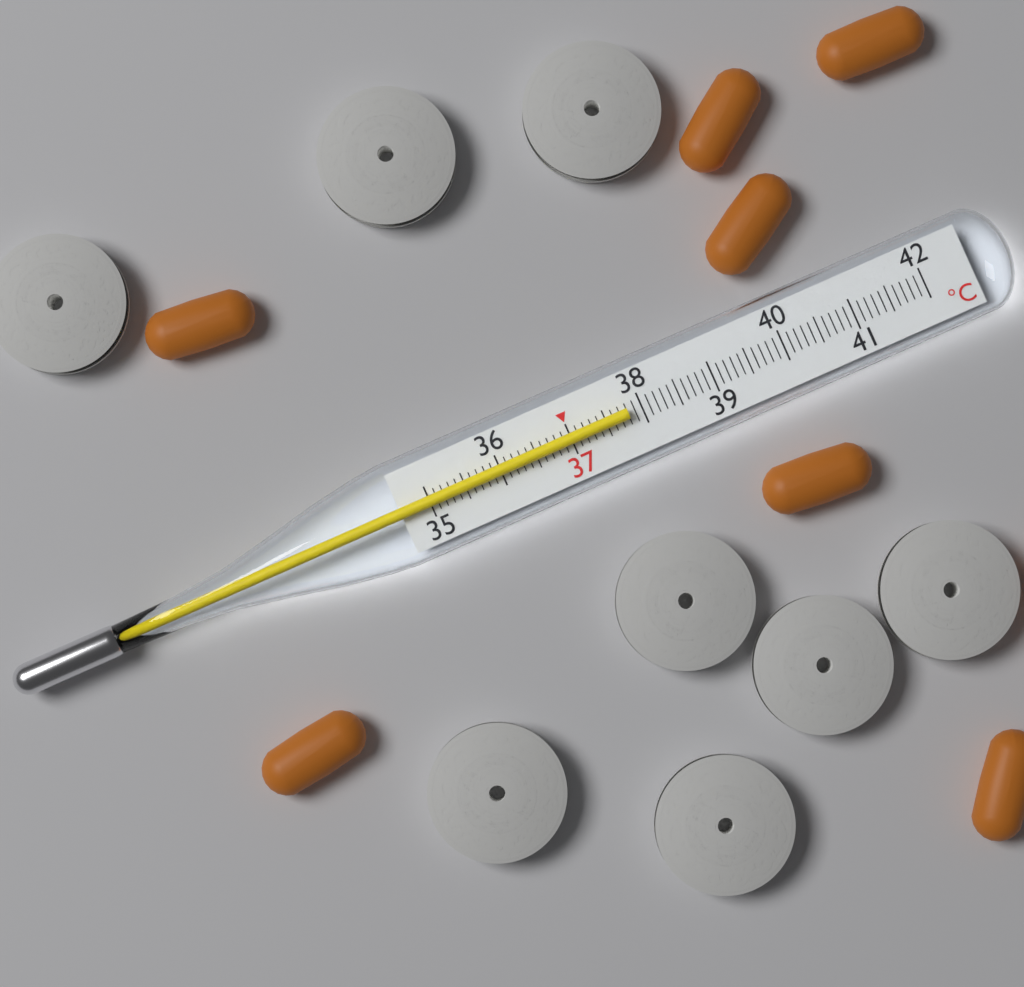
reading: 37.8 °C
